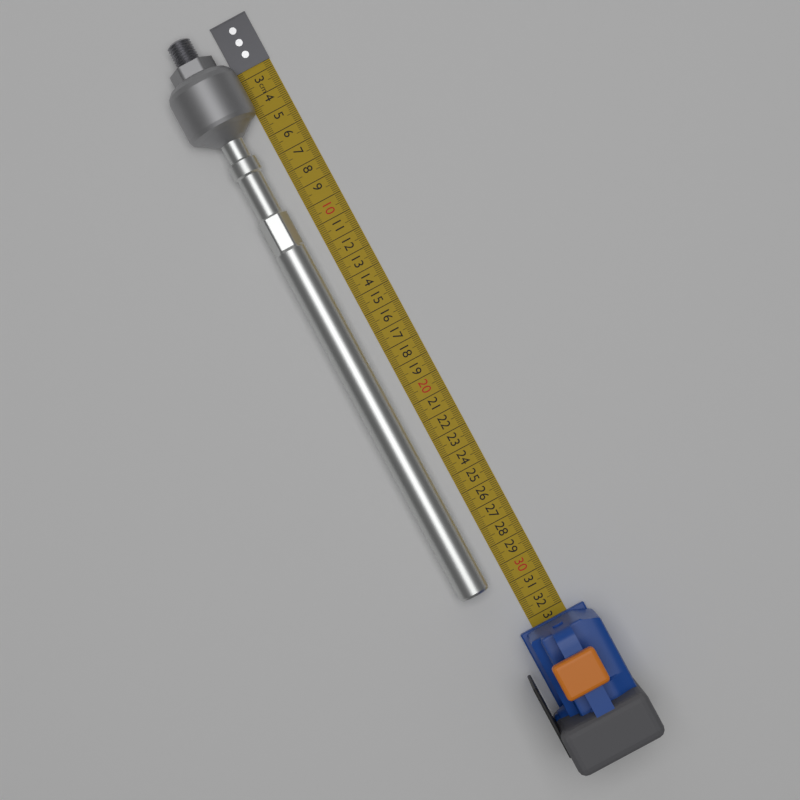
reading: 30.6 cm
